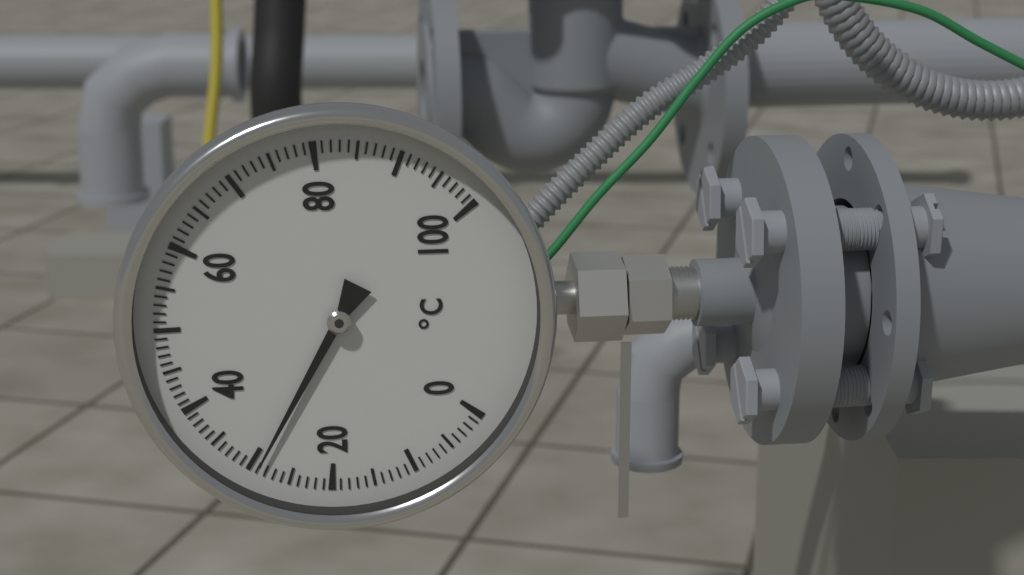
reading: 29 °C
